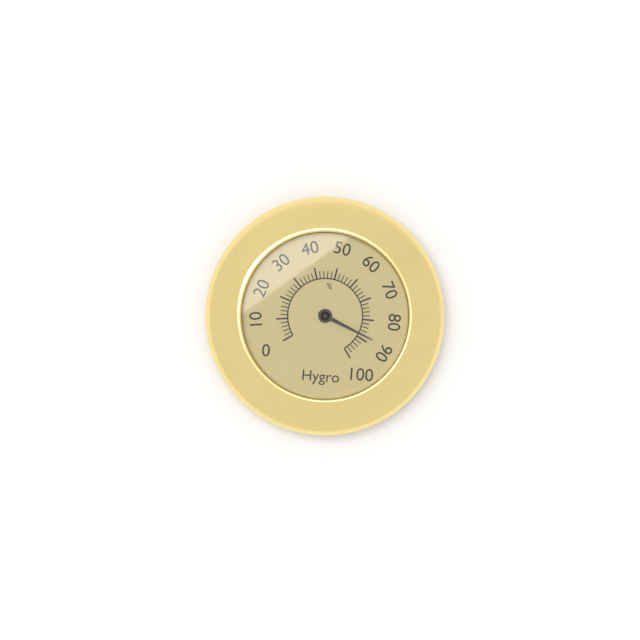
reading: 88 %
